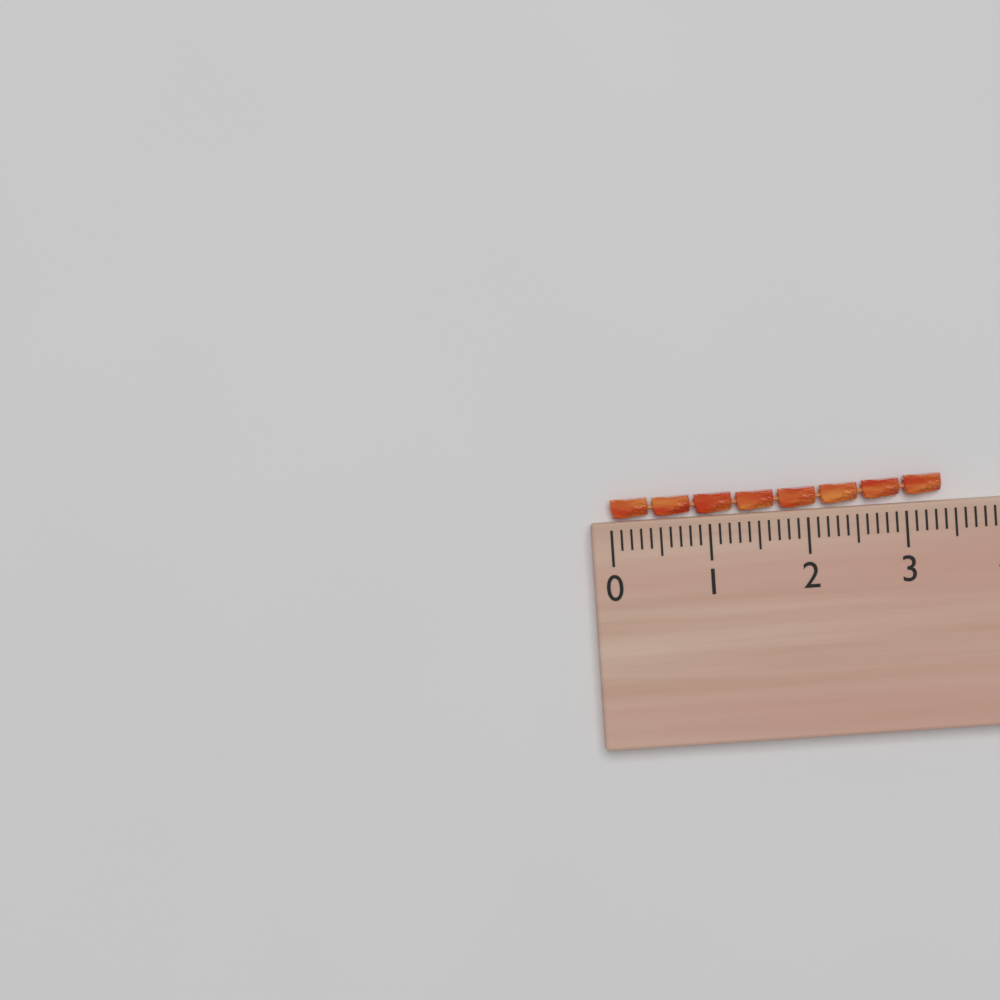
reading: 3.4 (no unit)
